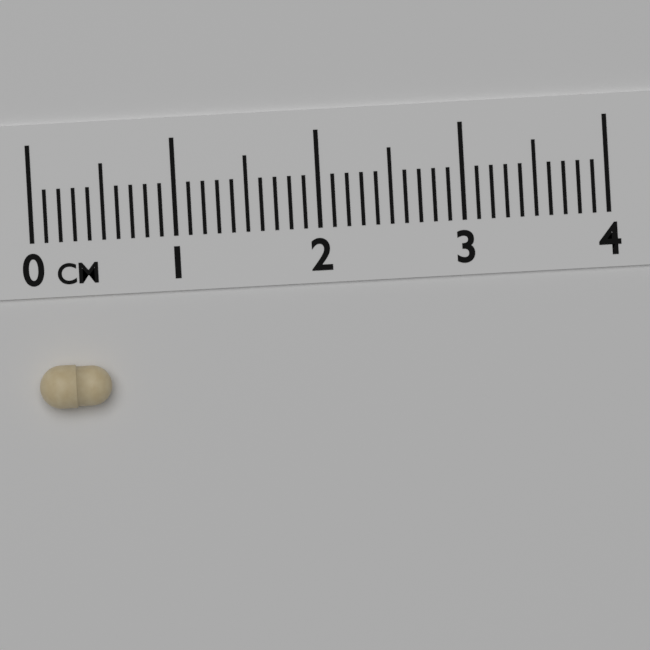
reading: 0.5 cm
